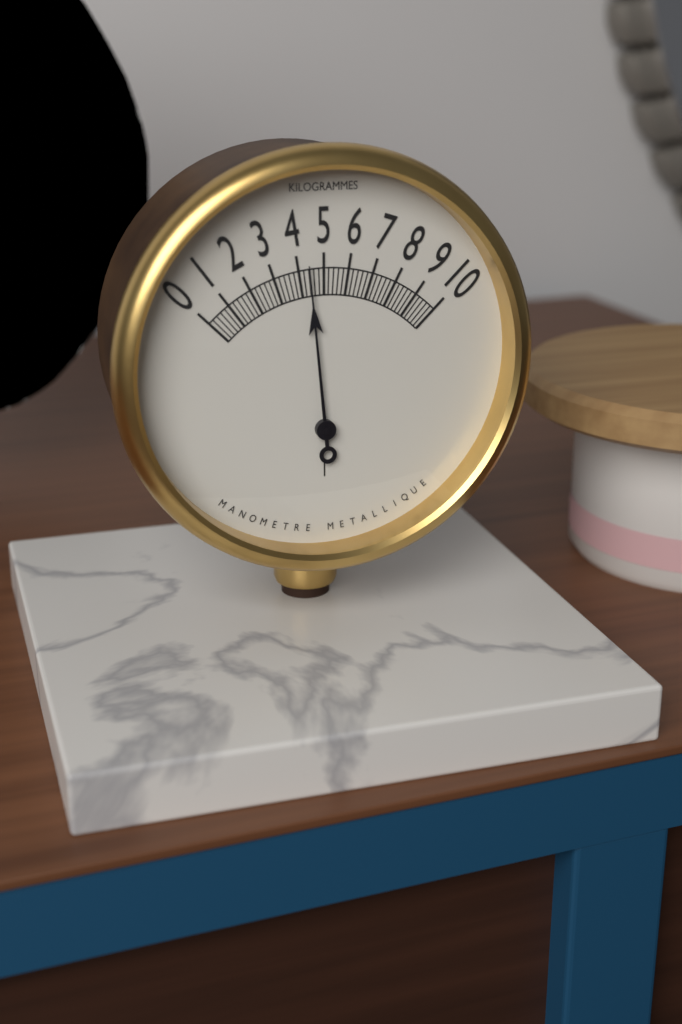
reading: 4.4 kg
